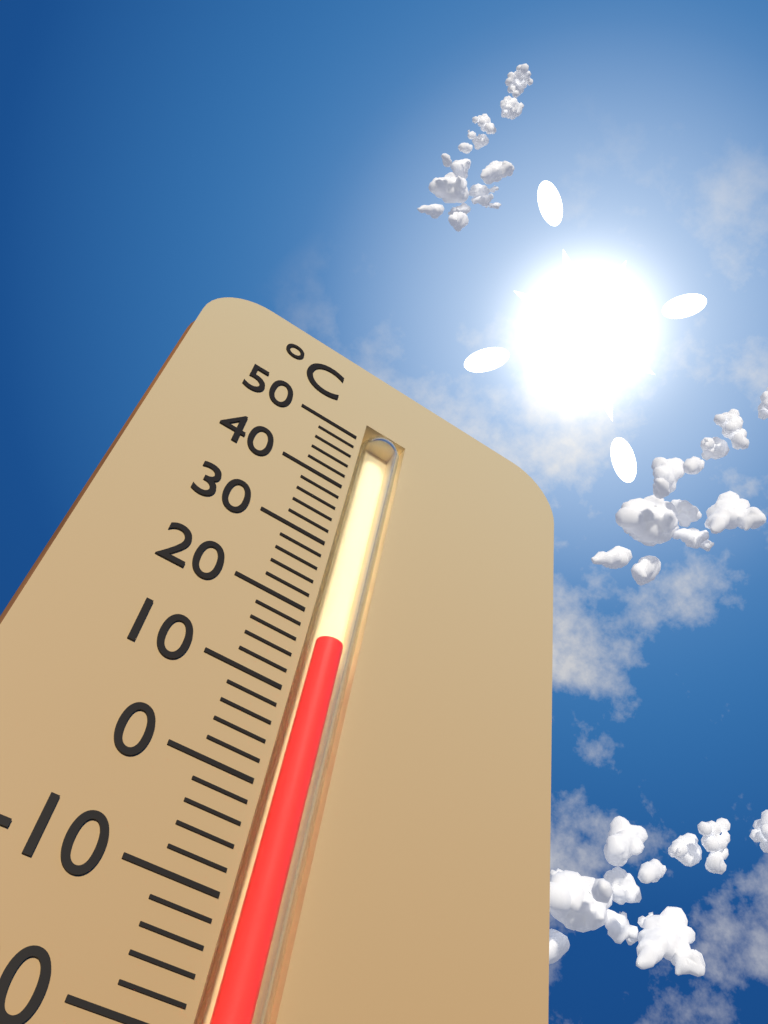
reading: 18 °C
